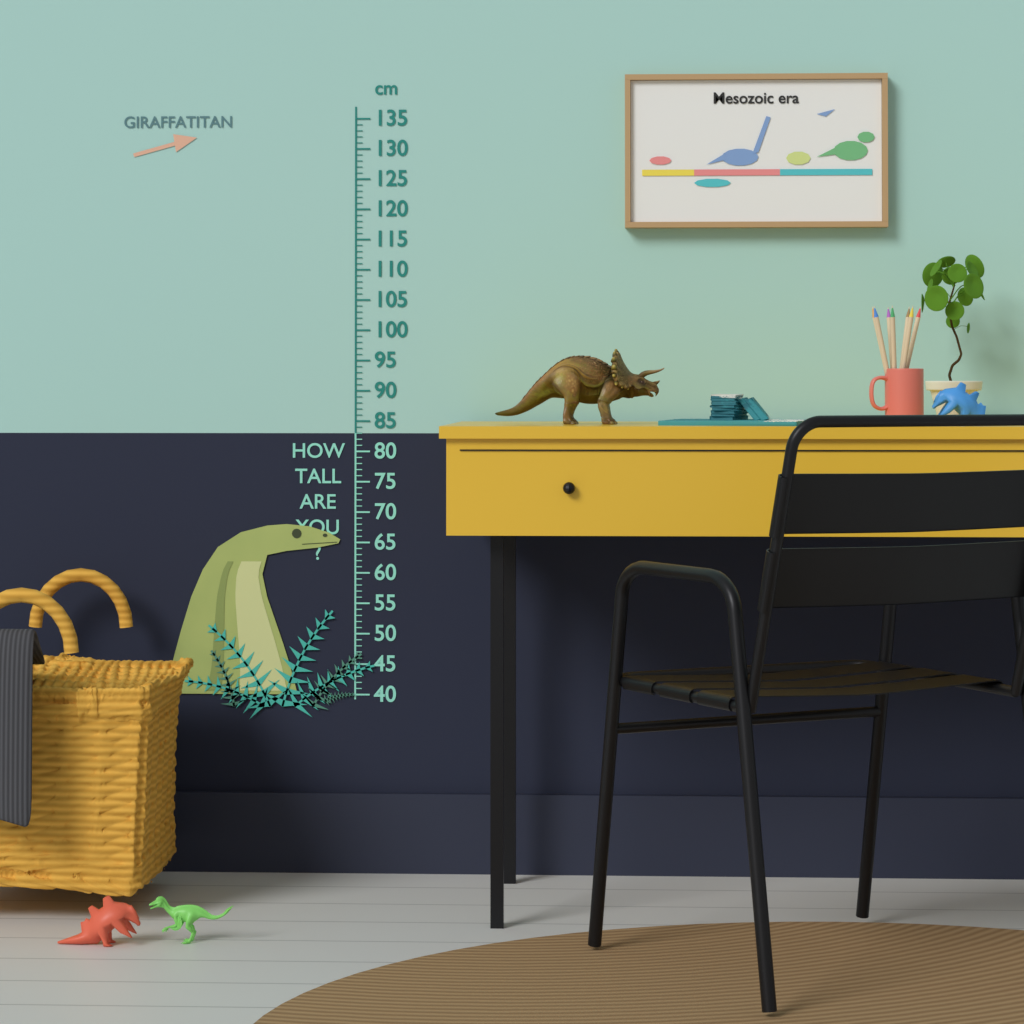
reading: 68 cm
